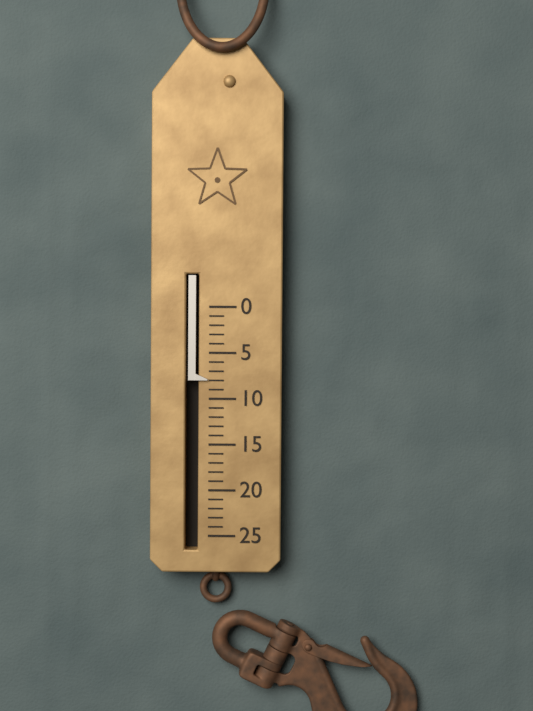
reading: 8 (no unit)
